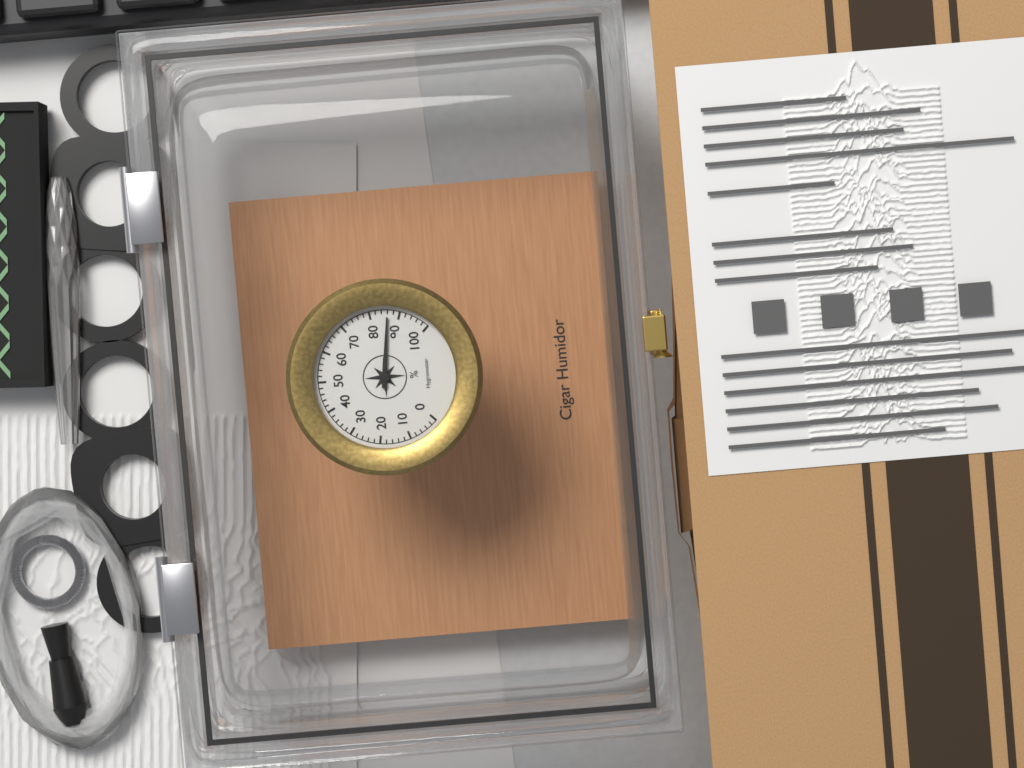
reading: 86 %
